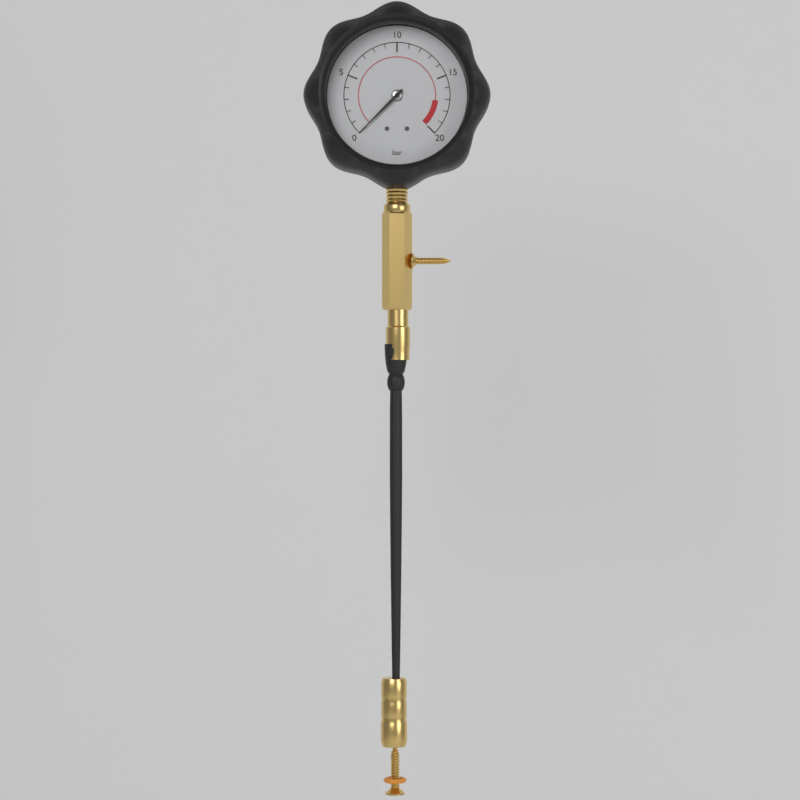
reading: 0 bar
